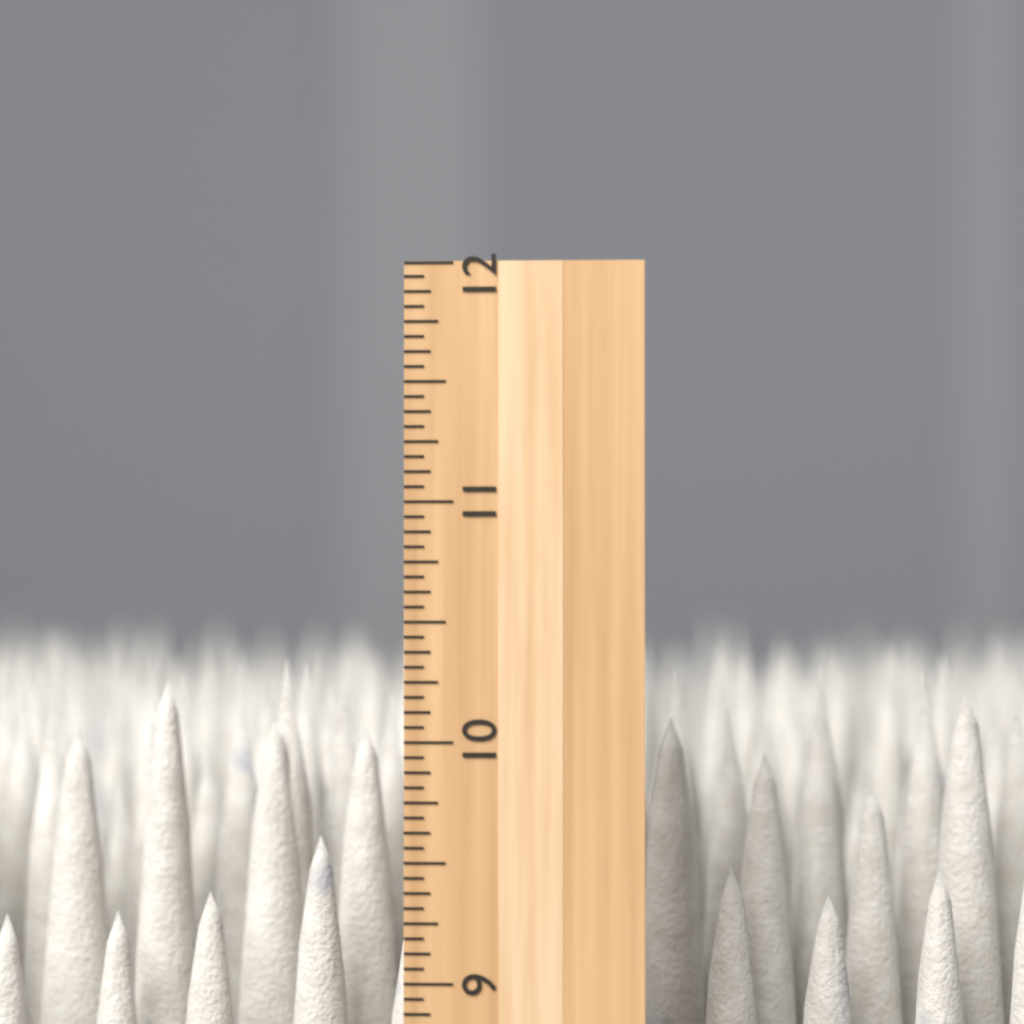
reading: 10.3125 inch
